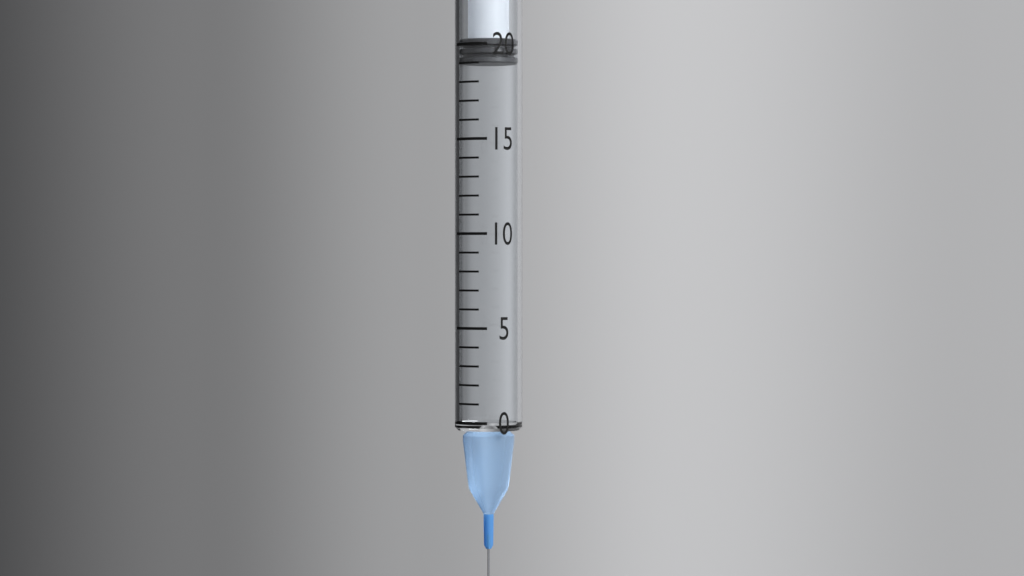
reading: 19 (no unit)
